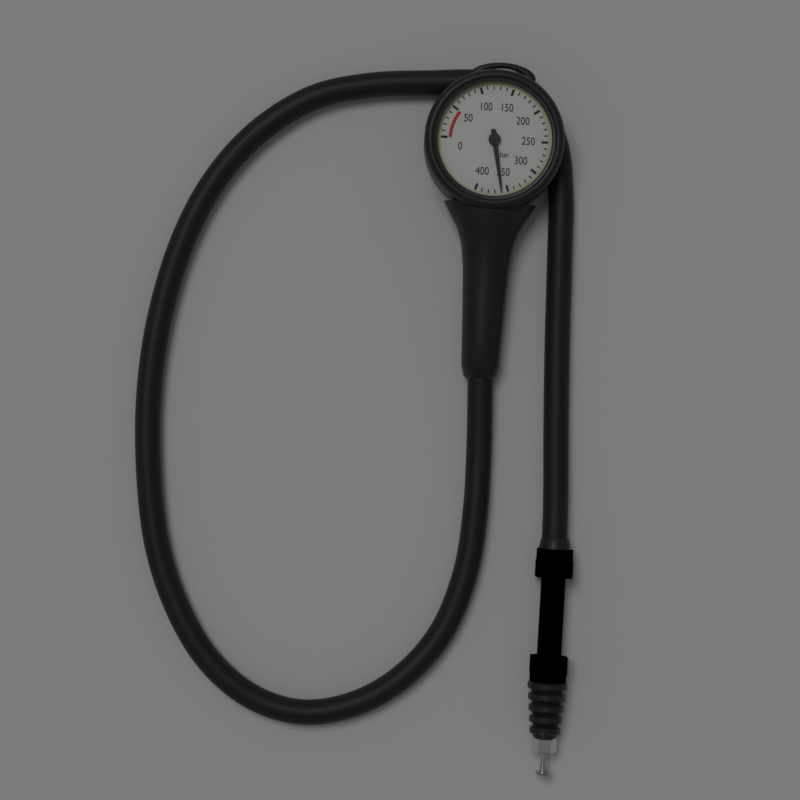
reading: 360 bar
